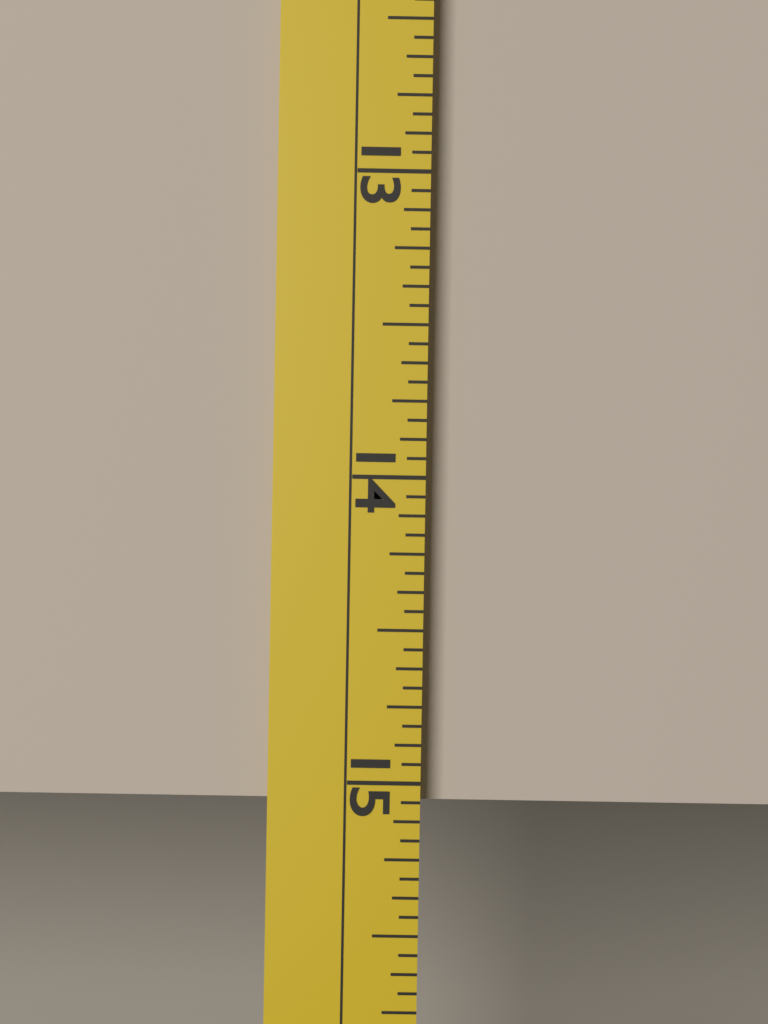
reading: 15.0625 (no unit)
